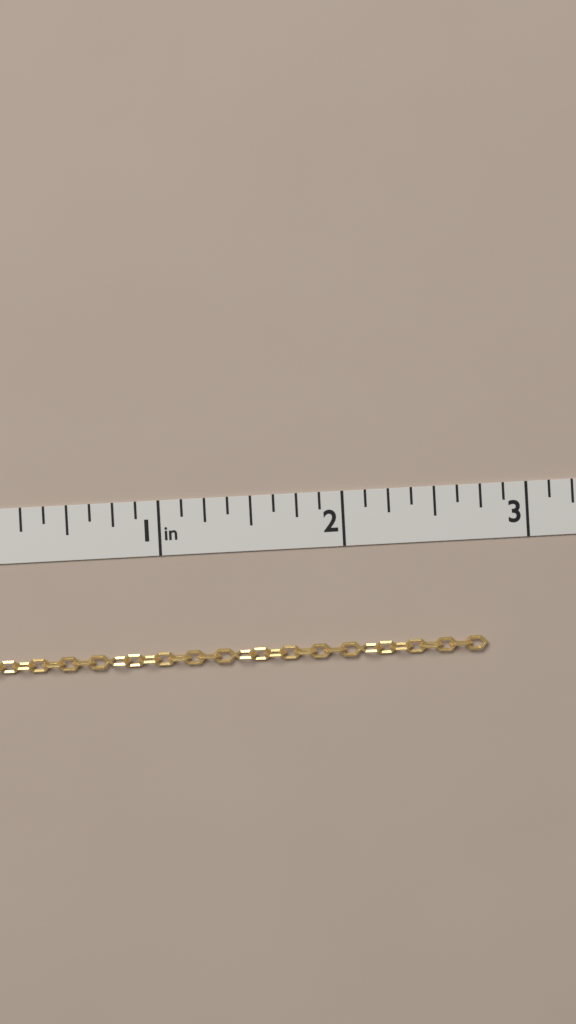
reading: 2.750 in
